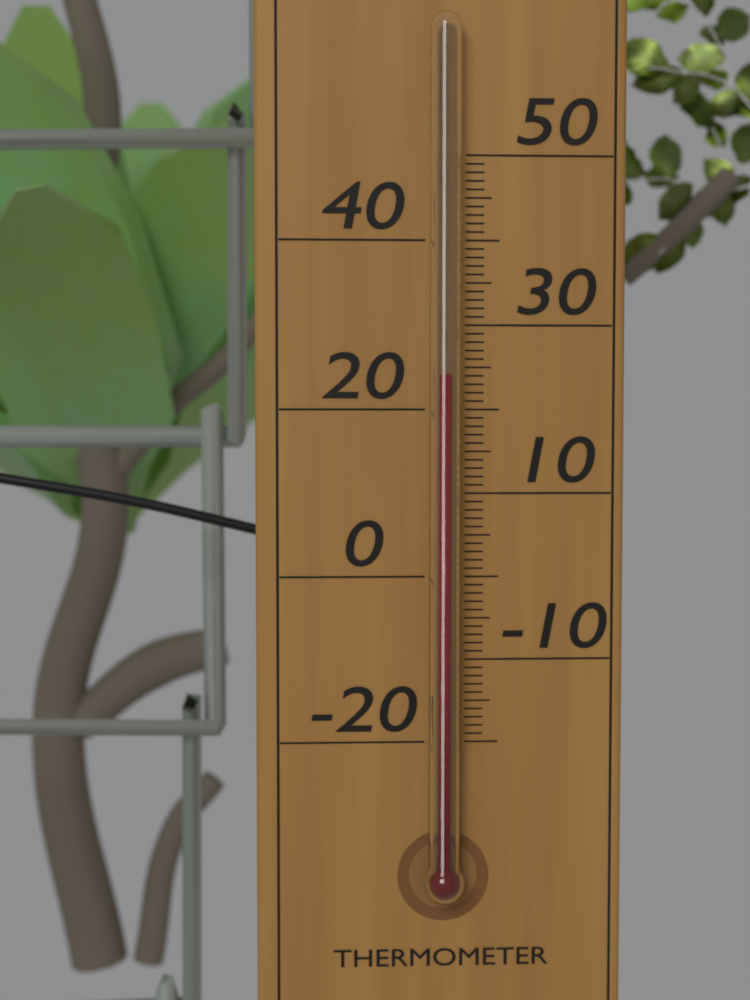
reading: 24 °C
